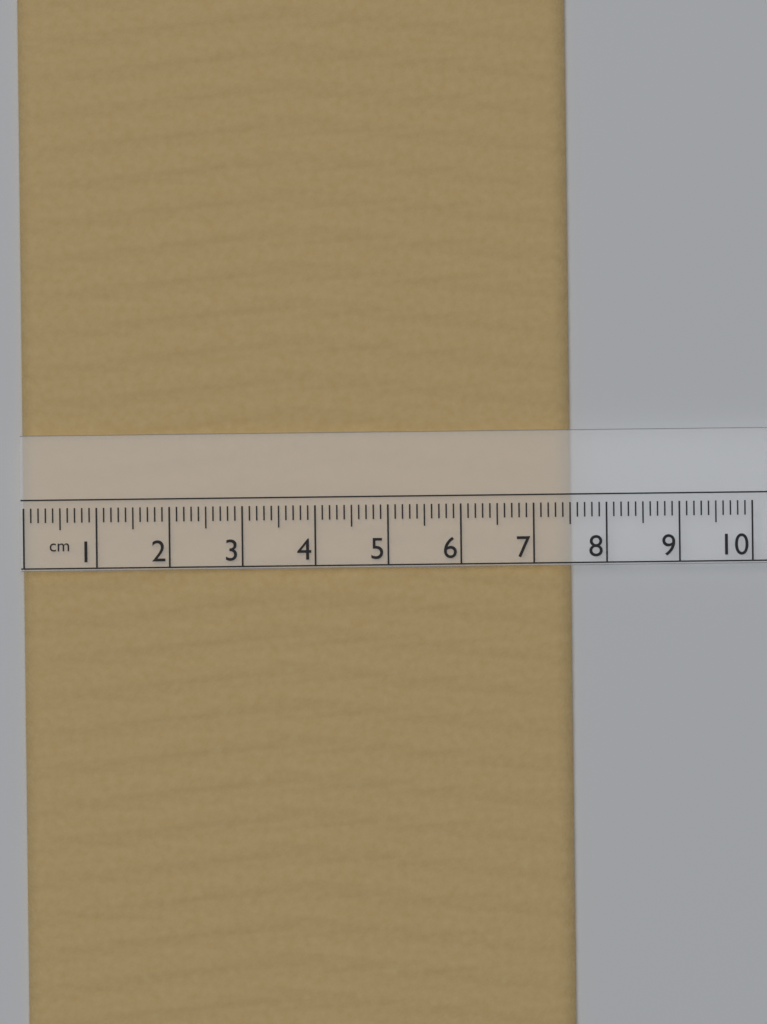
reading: 7.5 cm
